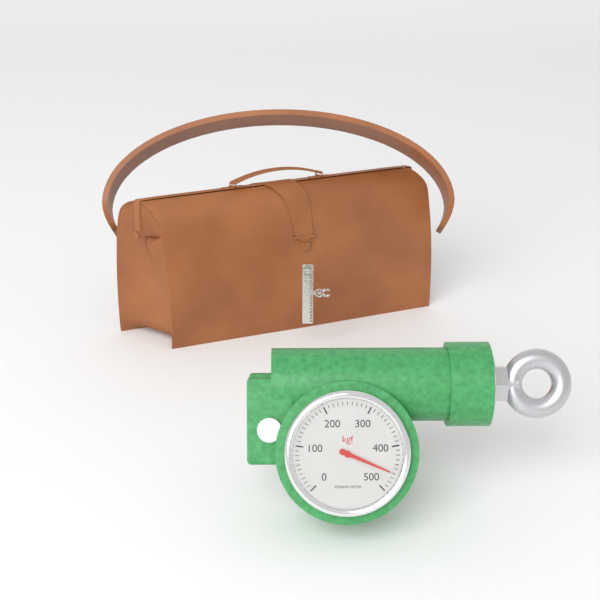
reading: 460 kgf
